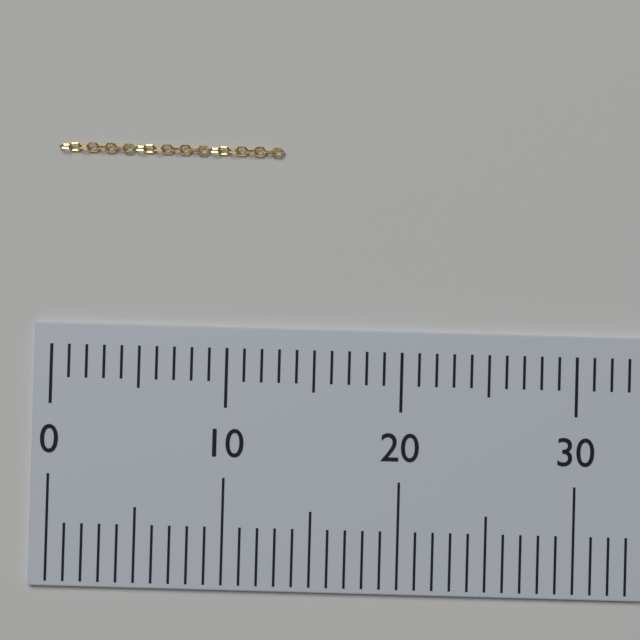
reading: 13 (no unit)
